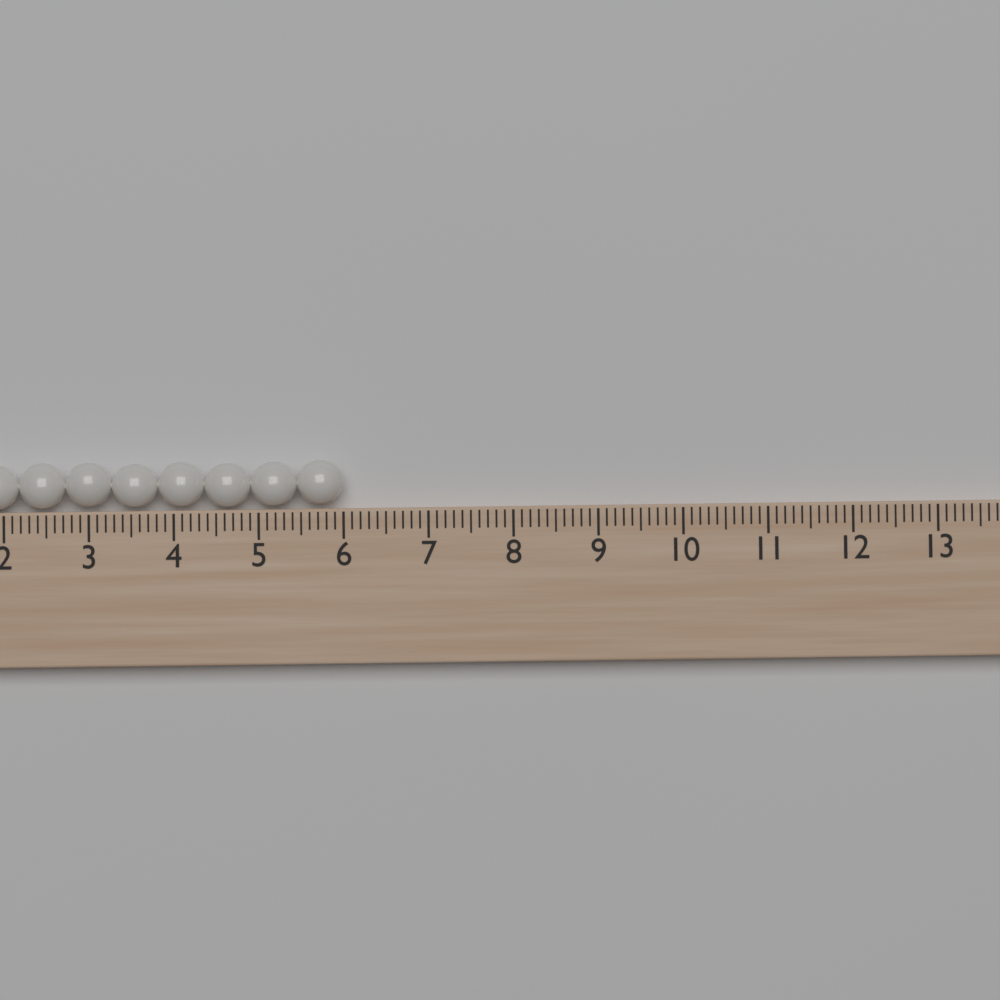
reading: 6.0 (no unit)
